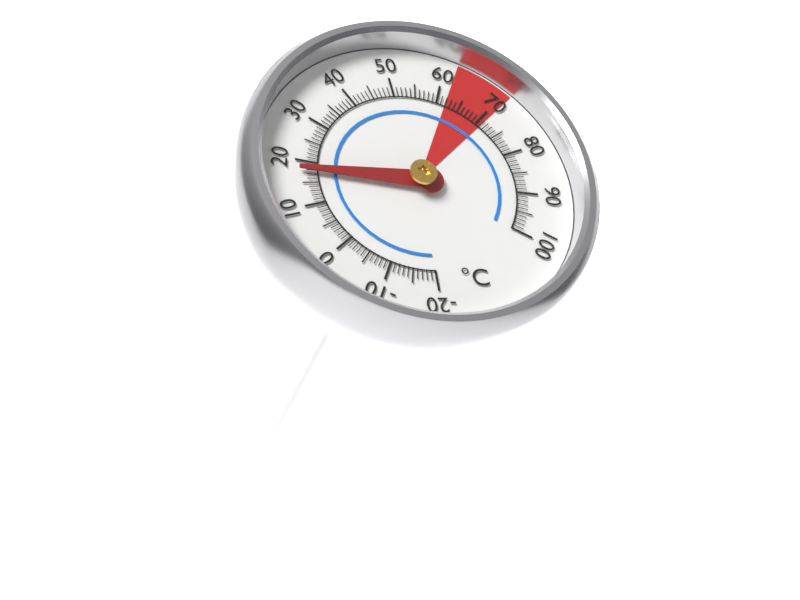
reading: 18 °C
